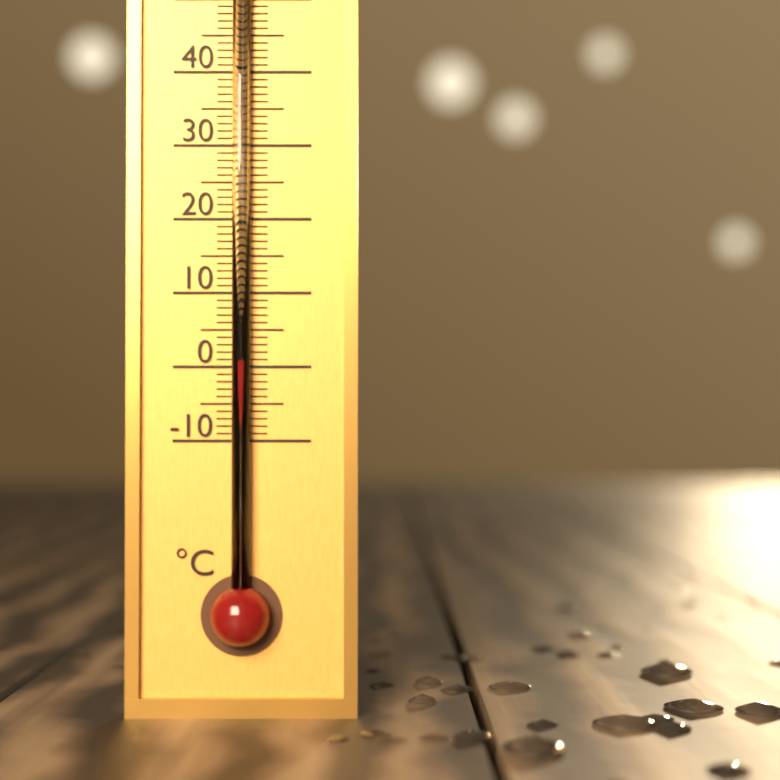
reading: 1 °C
